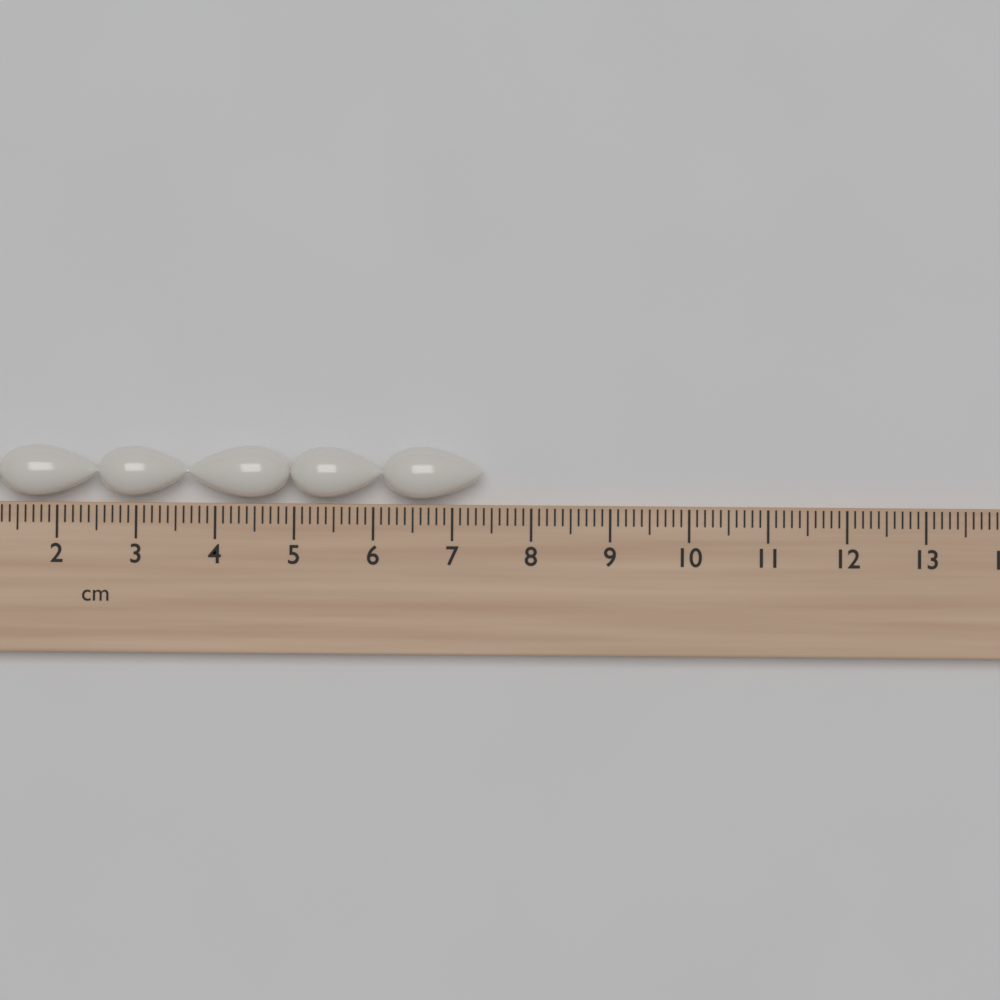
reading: 7.4 cm
